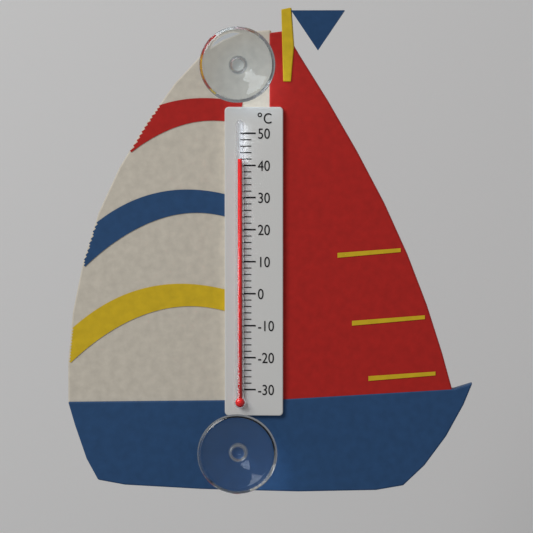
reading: 42 °C
